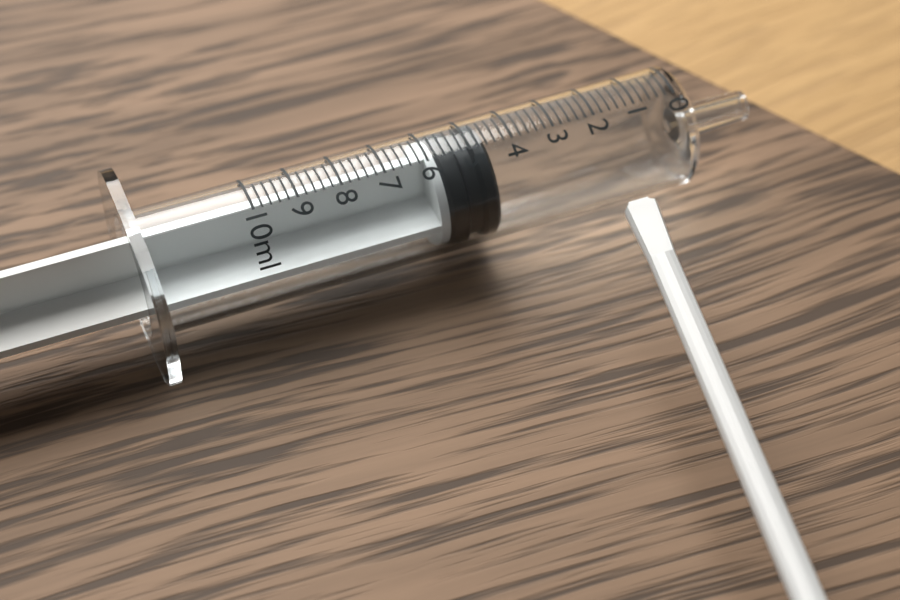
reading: 4.6 ml
